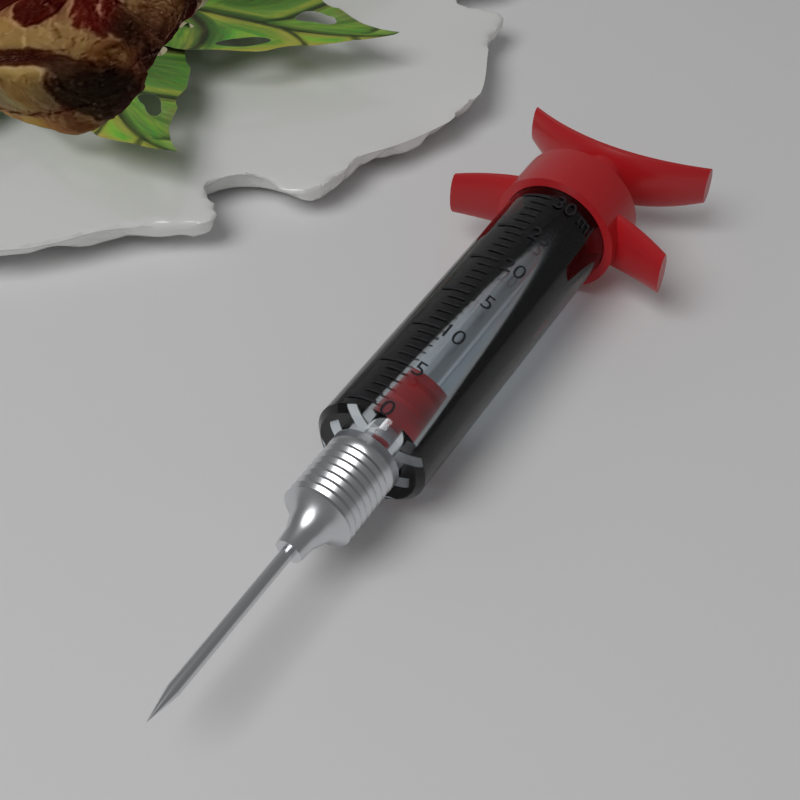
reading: 2 ml
